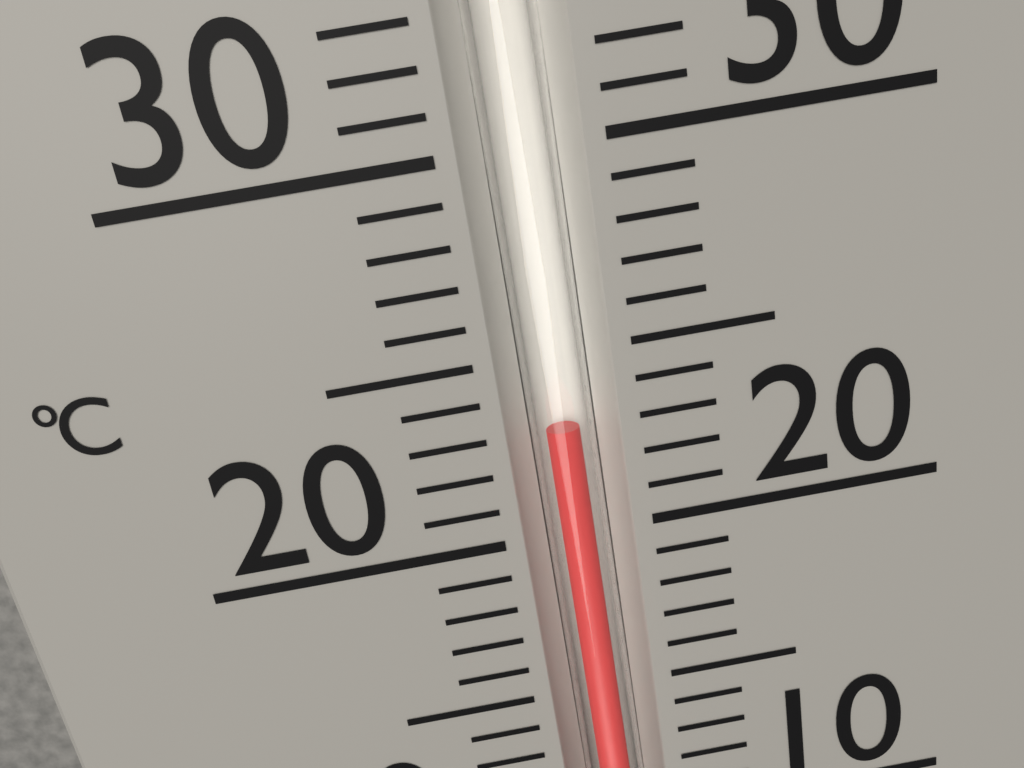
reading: 23 °C
